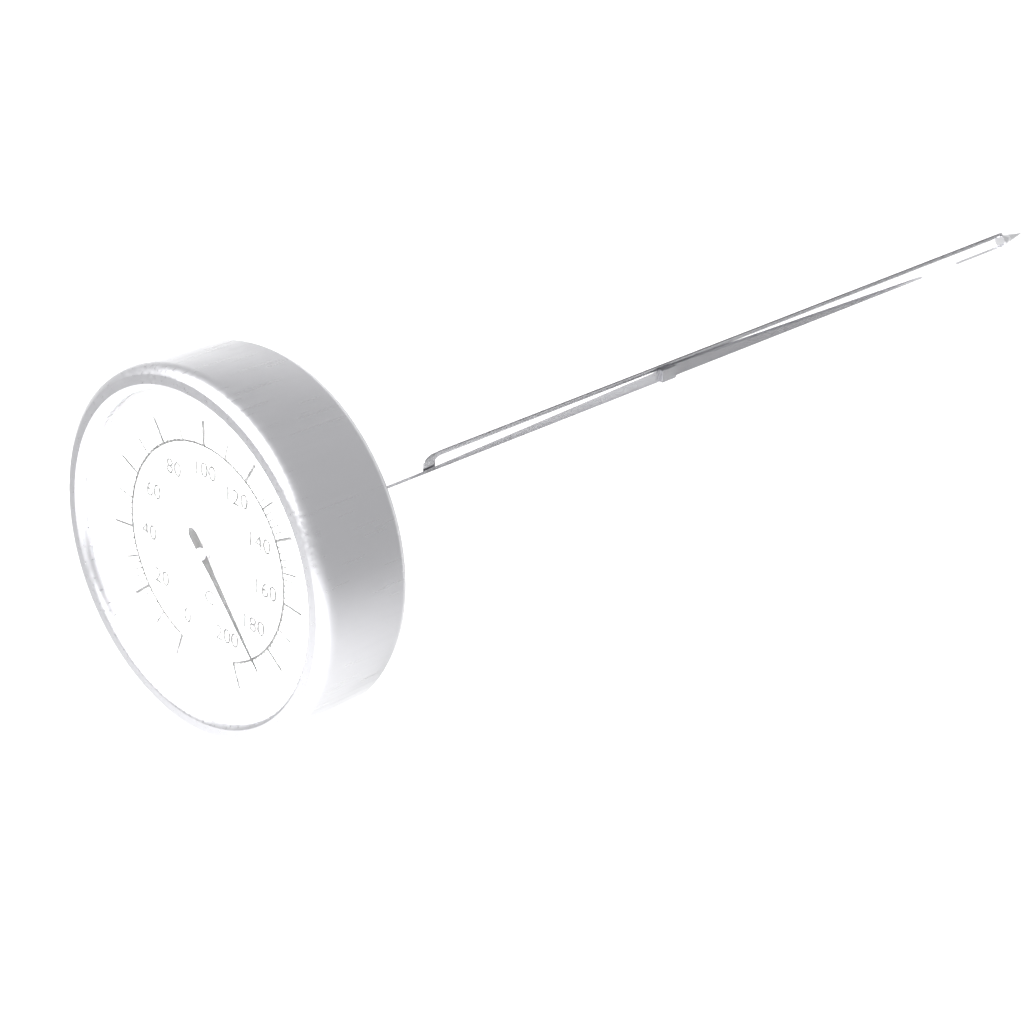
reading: 188 °C
